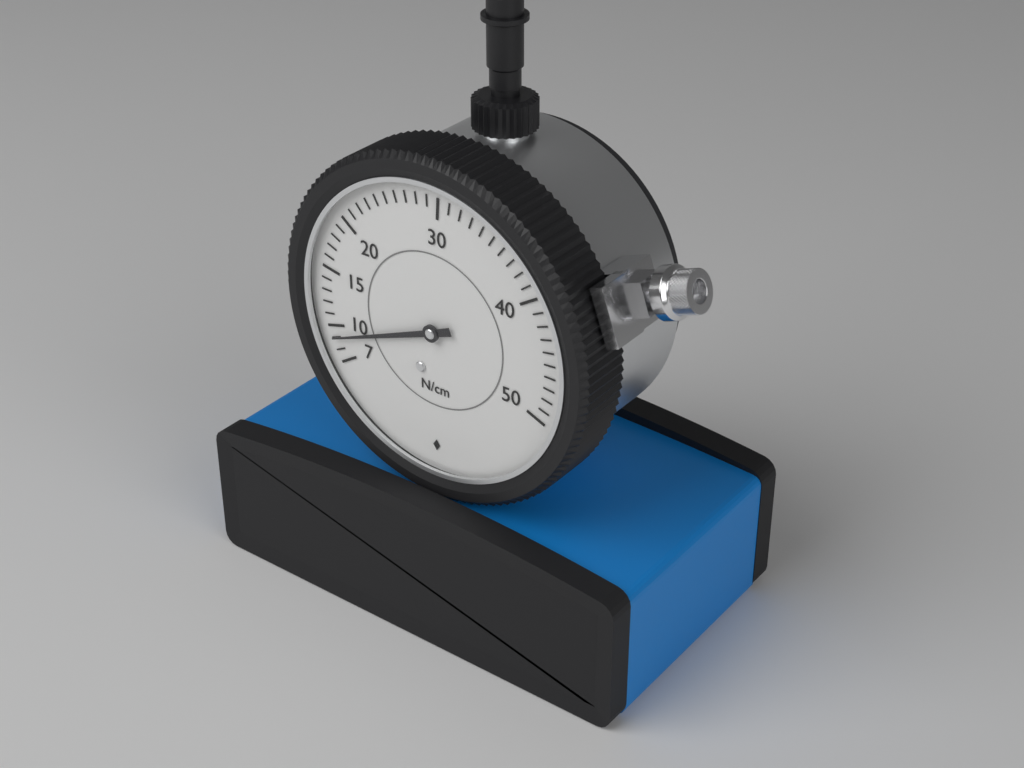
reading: 9 N/cm
